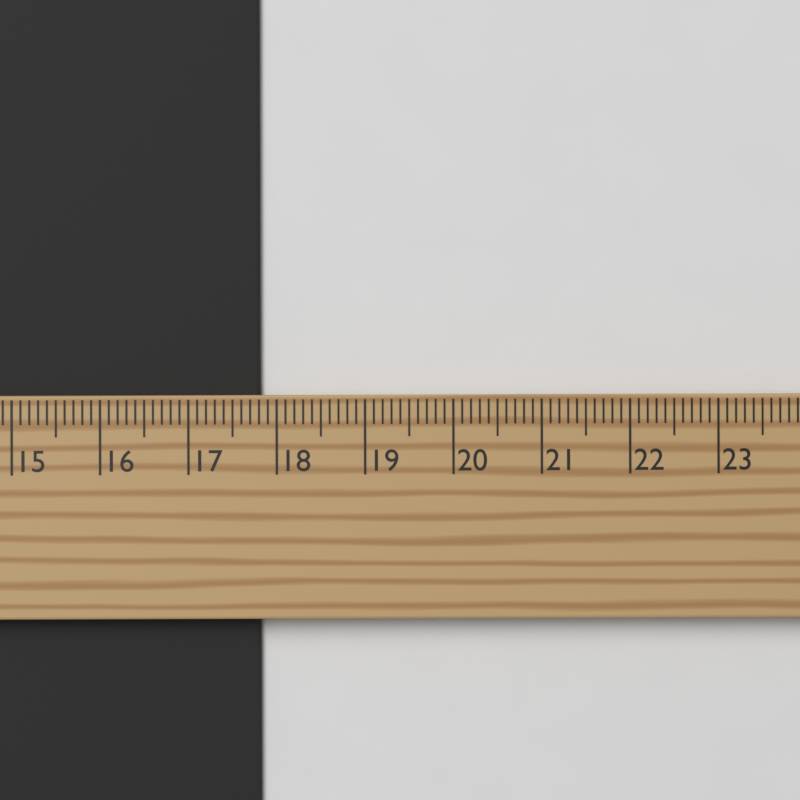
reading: 17.8 cm
